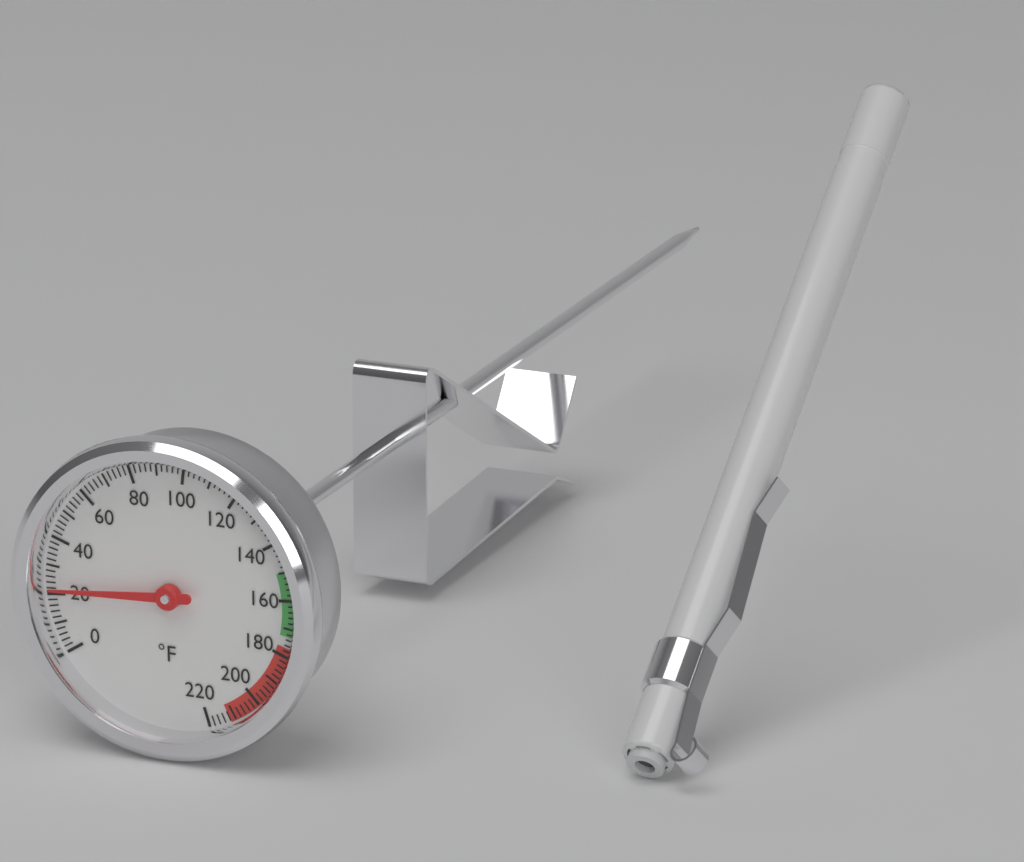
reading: 22 °F
